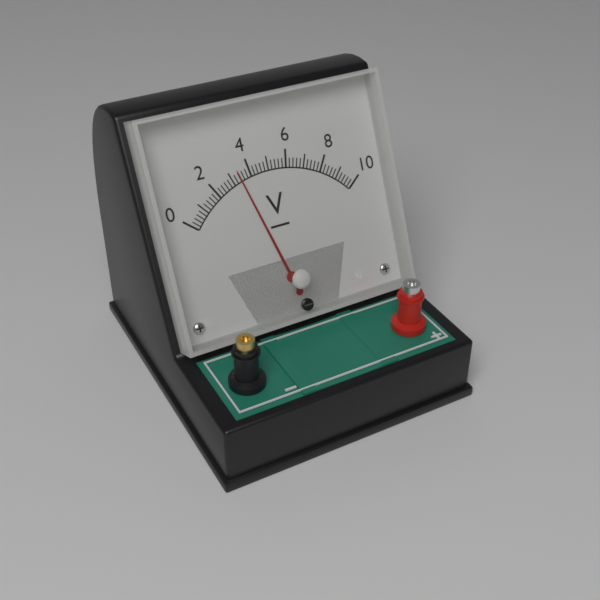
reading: 3.4 V
